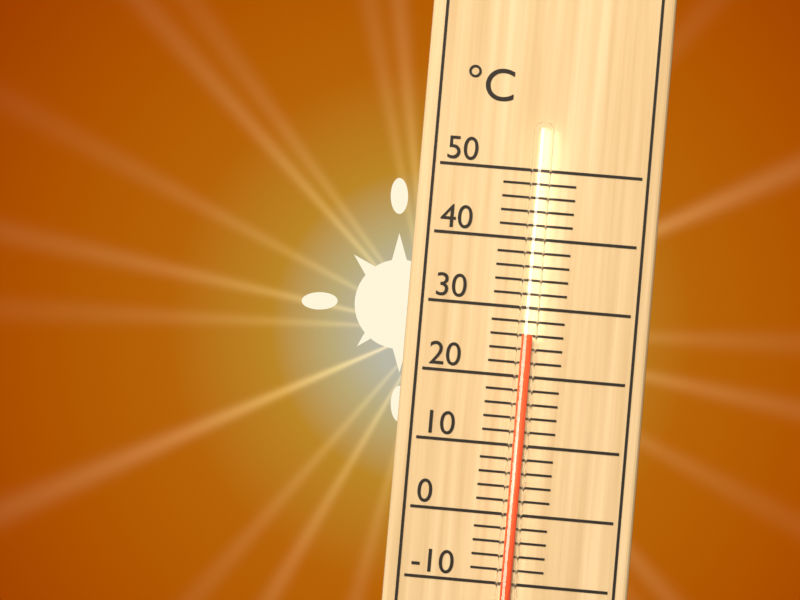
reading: 26 °C
